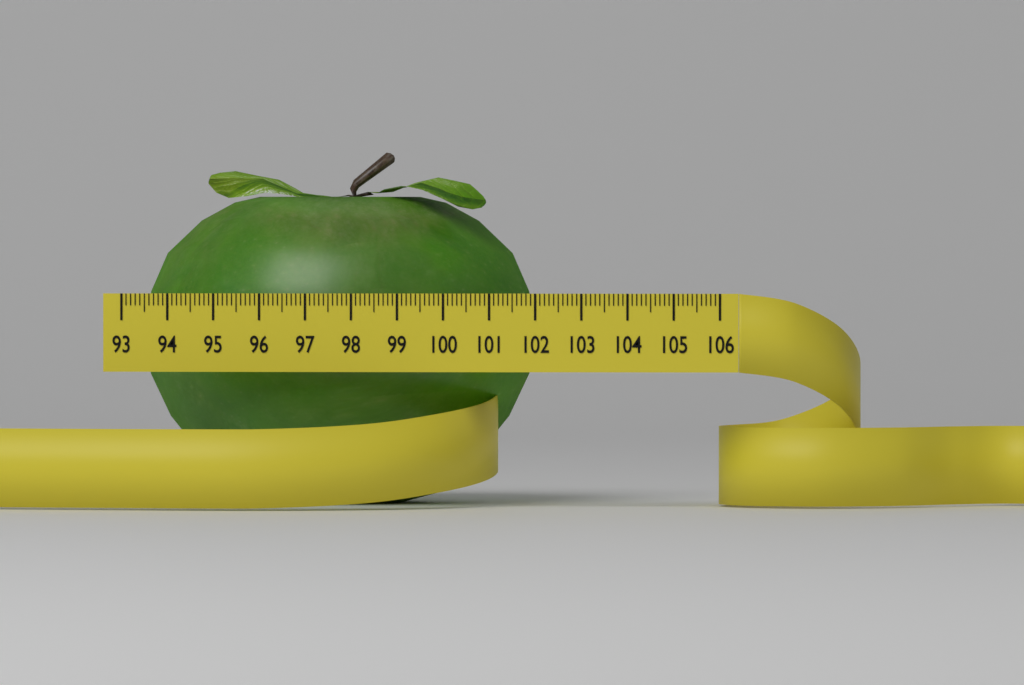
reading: 101.7 (no unit)
